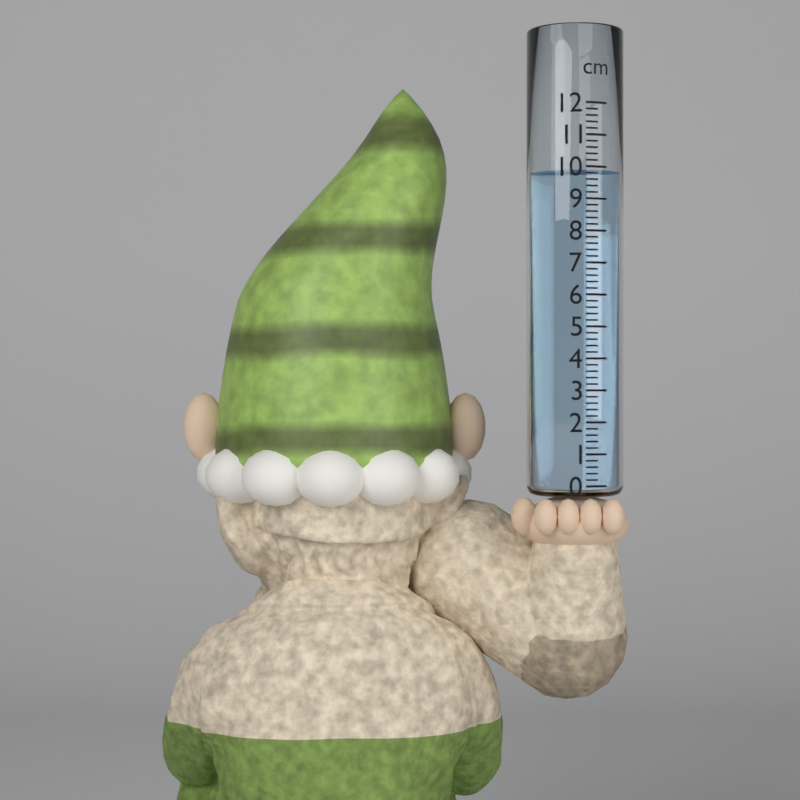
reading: 9.9 cm
